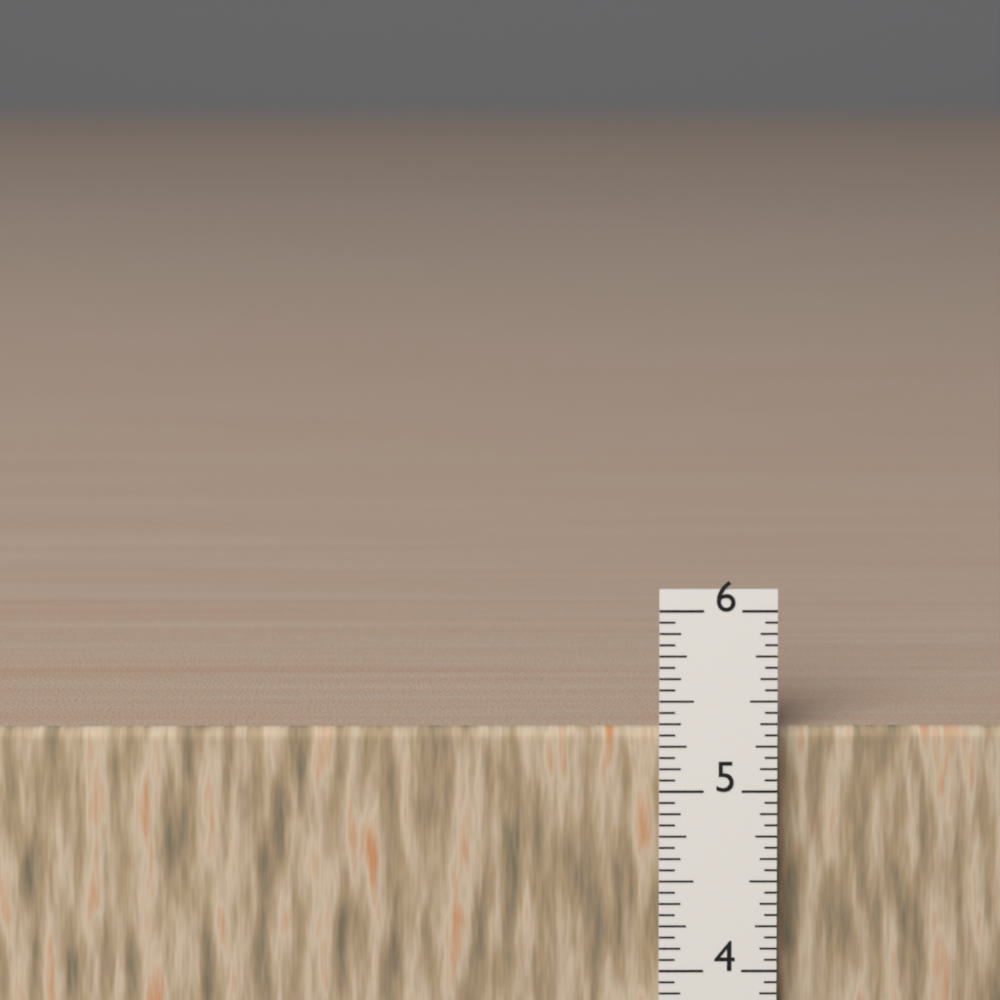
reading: 5.3125 in
